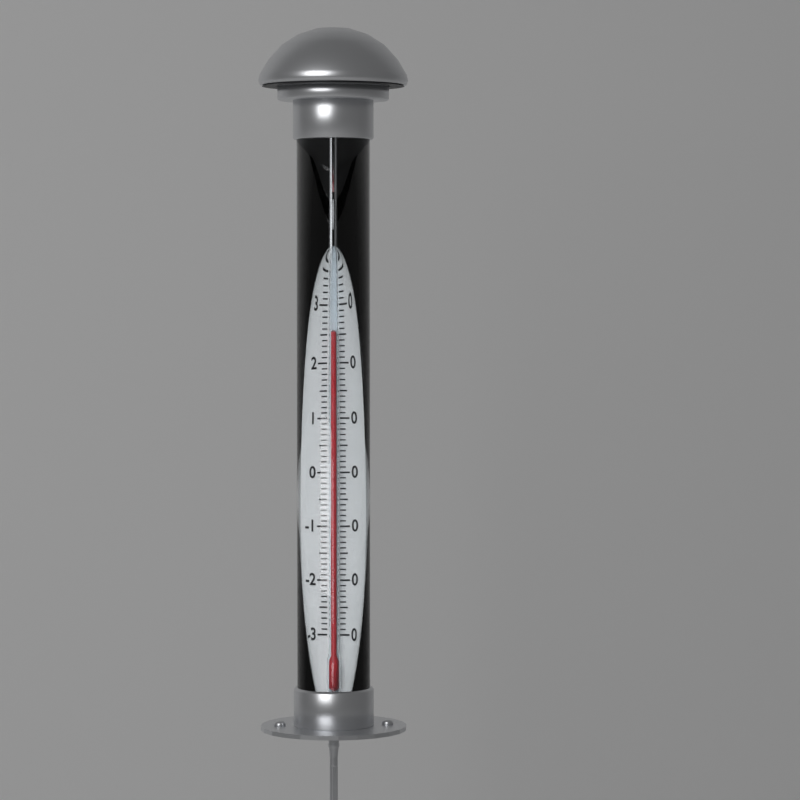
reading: 26 °C
